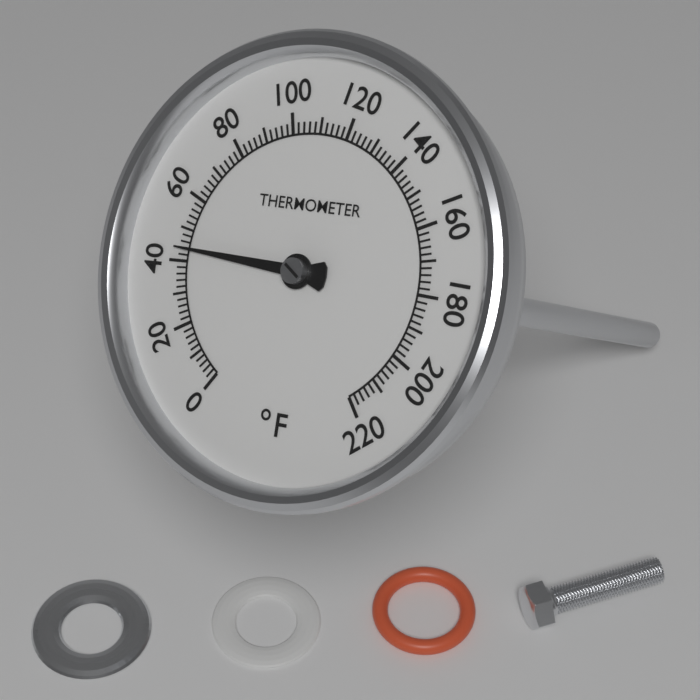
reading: 44 °F
